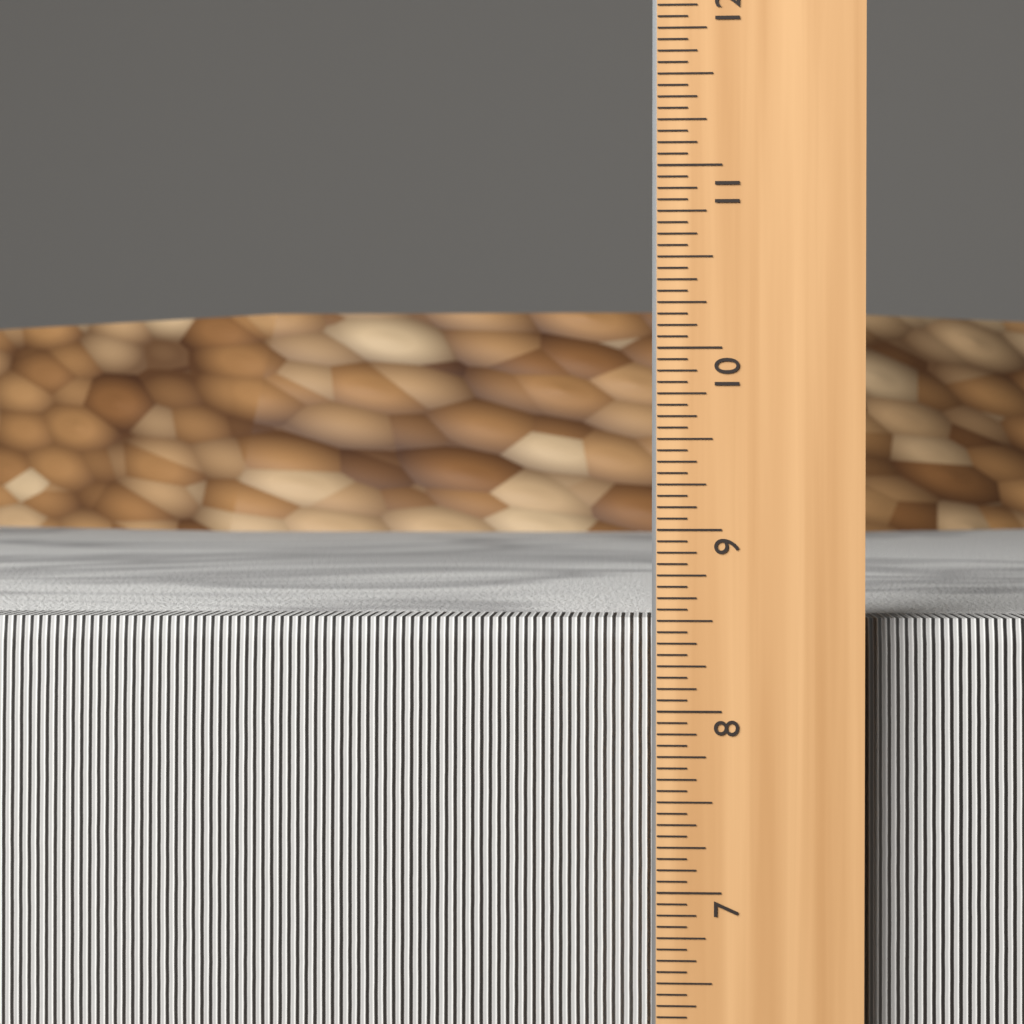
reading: 8.5000 in
